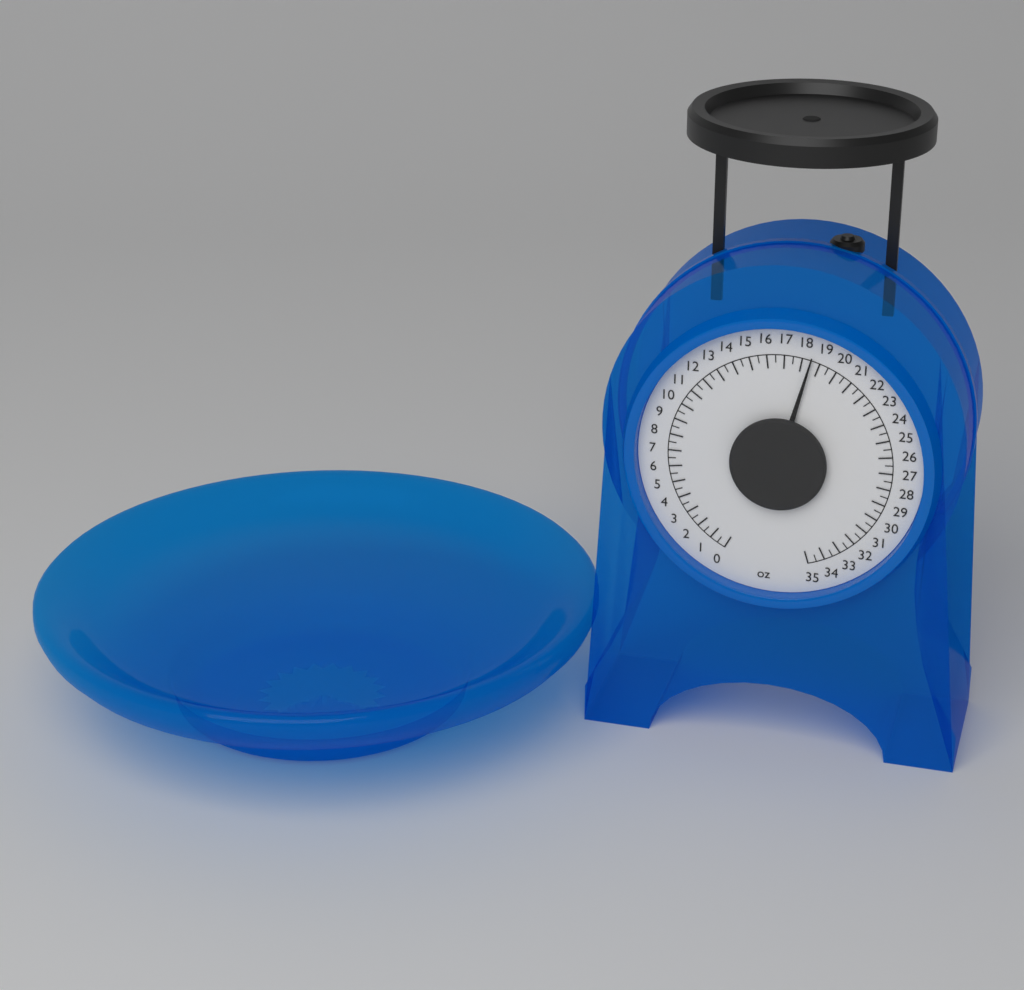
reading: 18.5 oz
